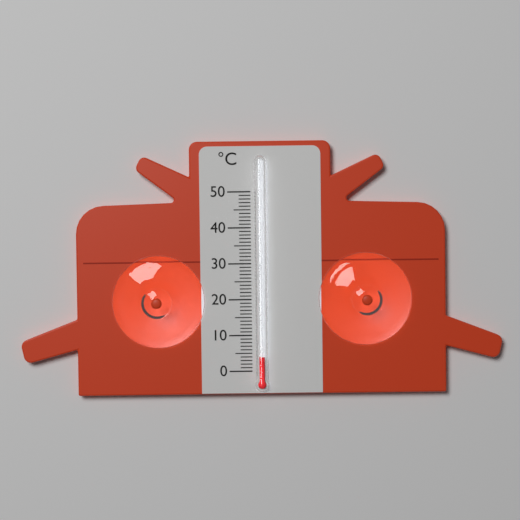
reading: 4 °C
